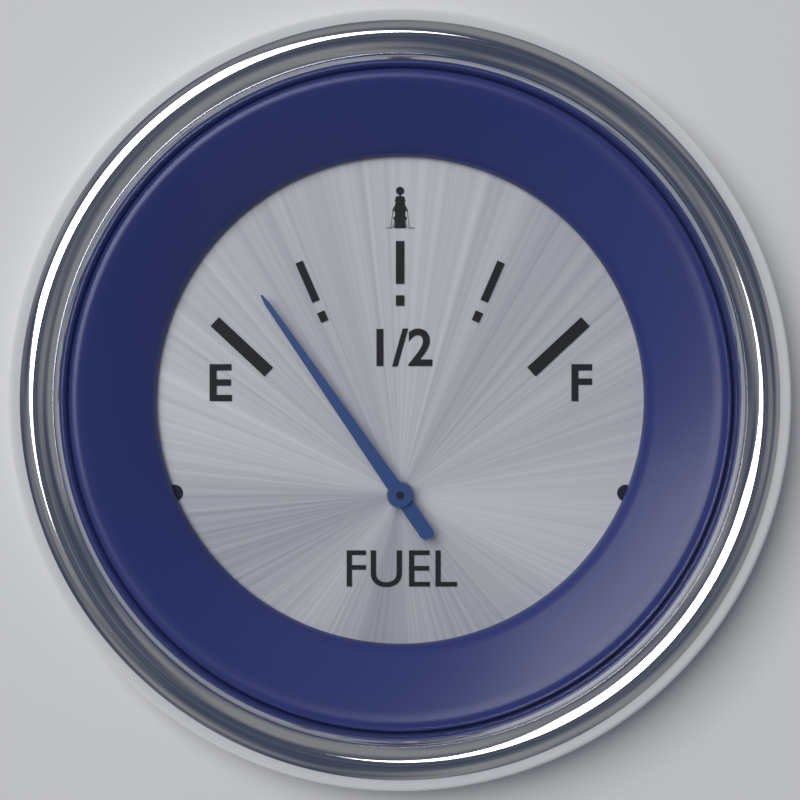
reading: 0.13 (no unit)
